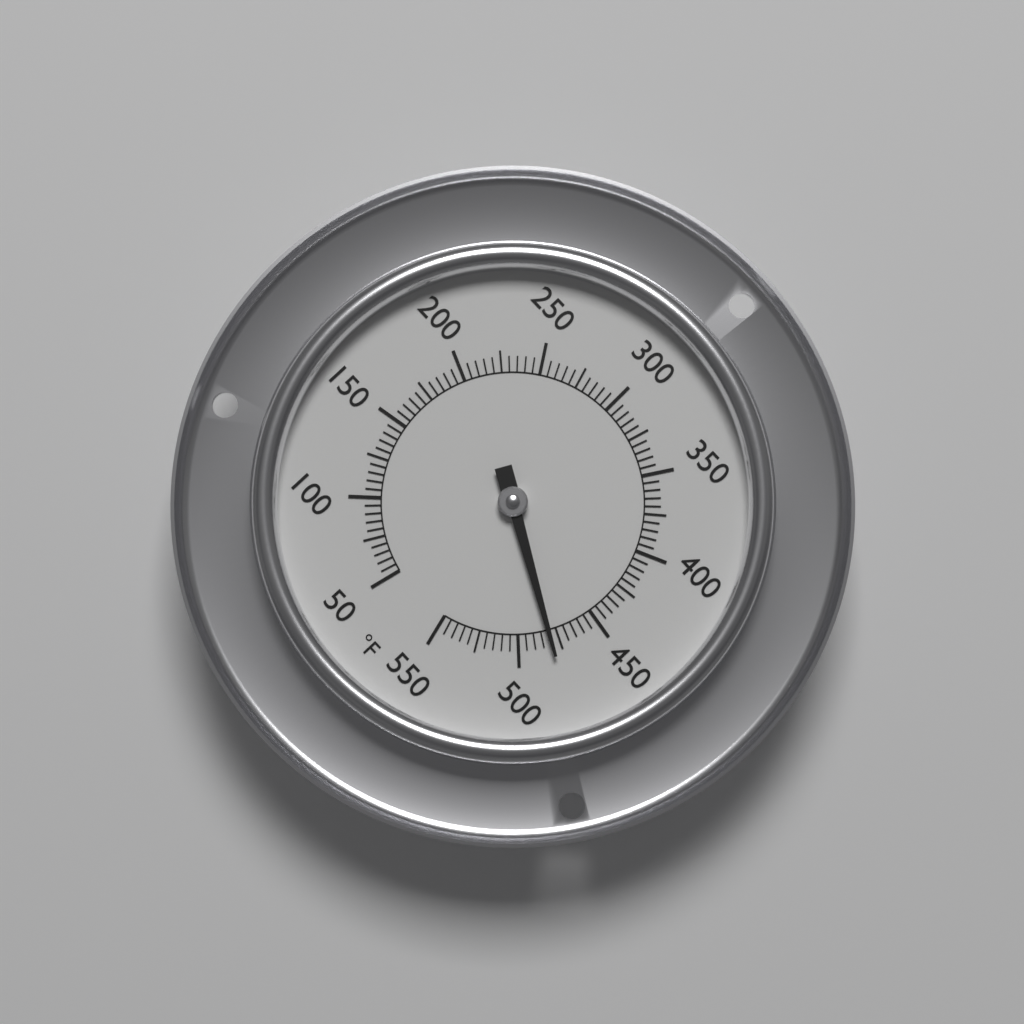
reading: 480 °F
